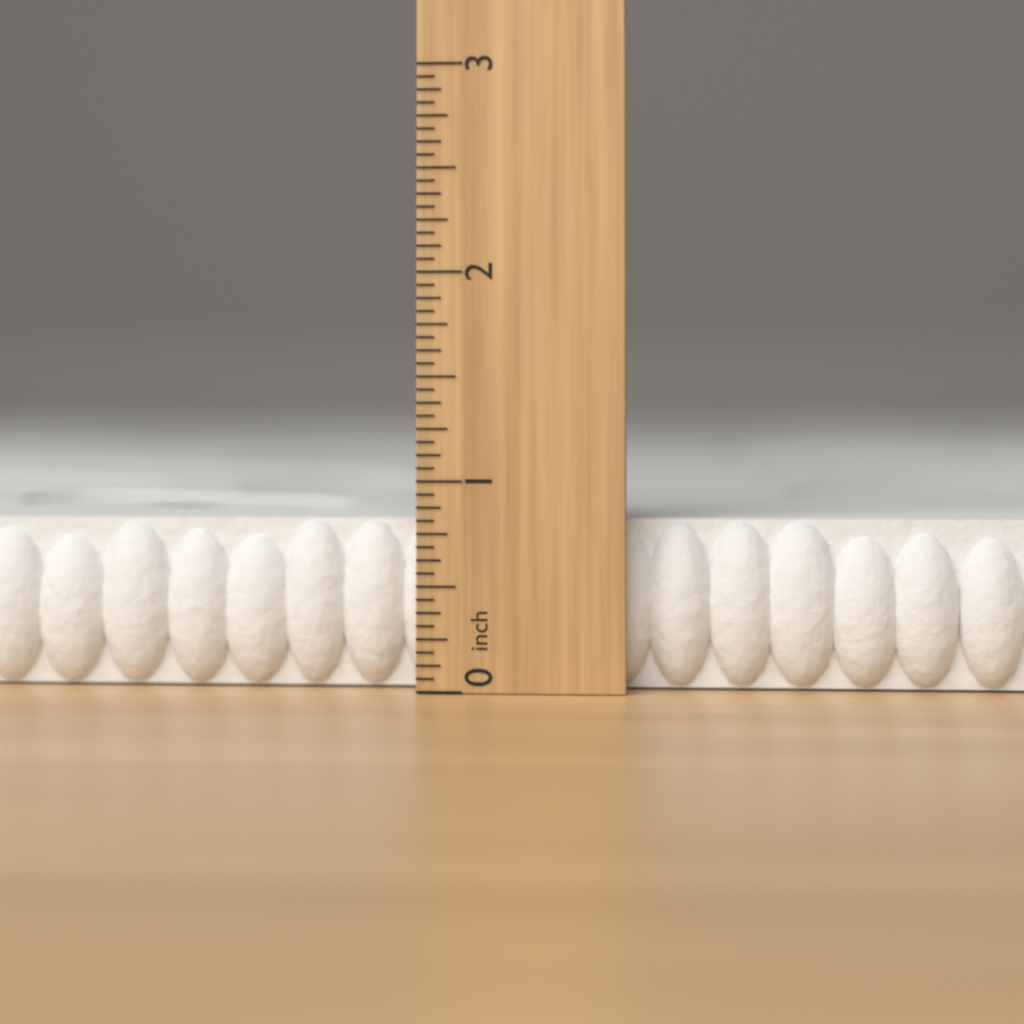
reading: 0.8125 inch
